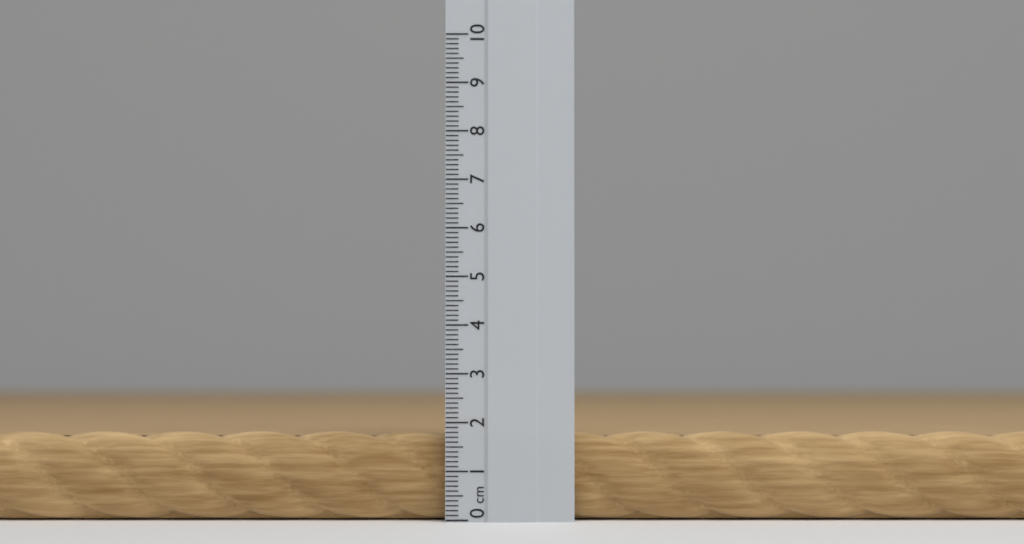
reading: 1.8 cm
